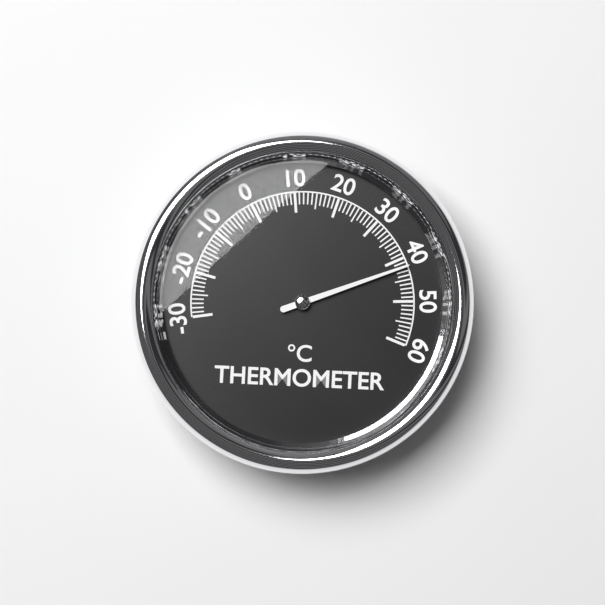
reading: 42 °C
